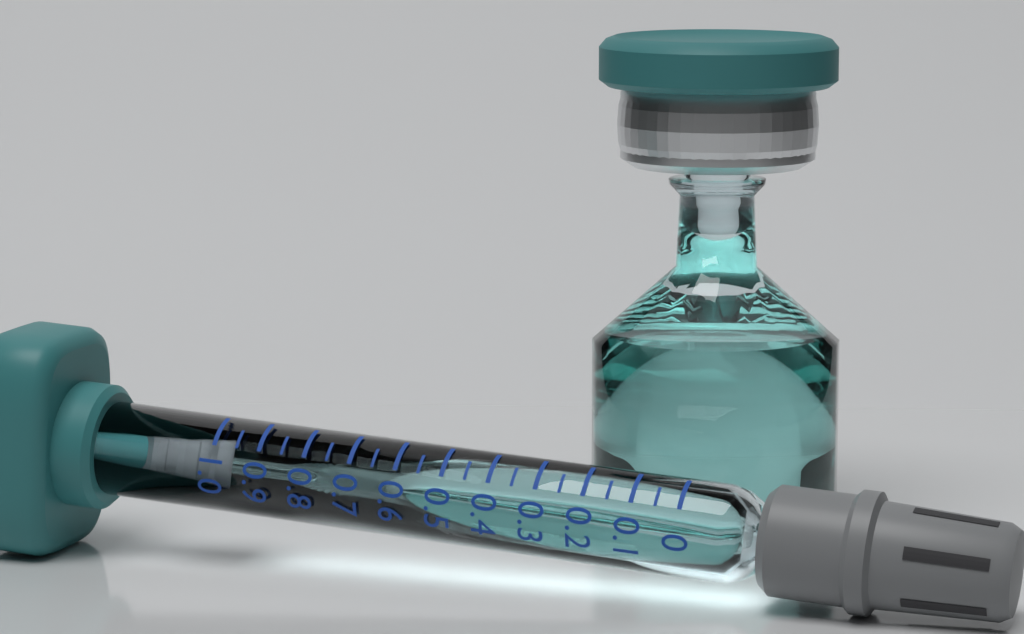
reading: 0.95 (no unit)
